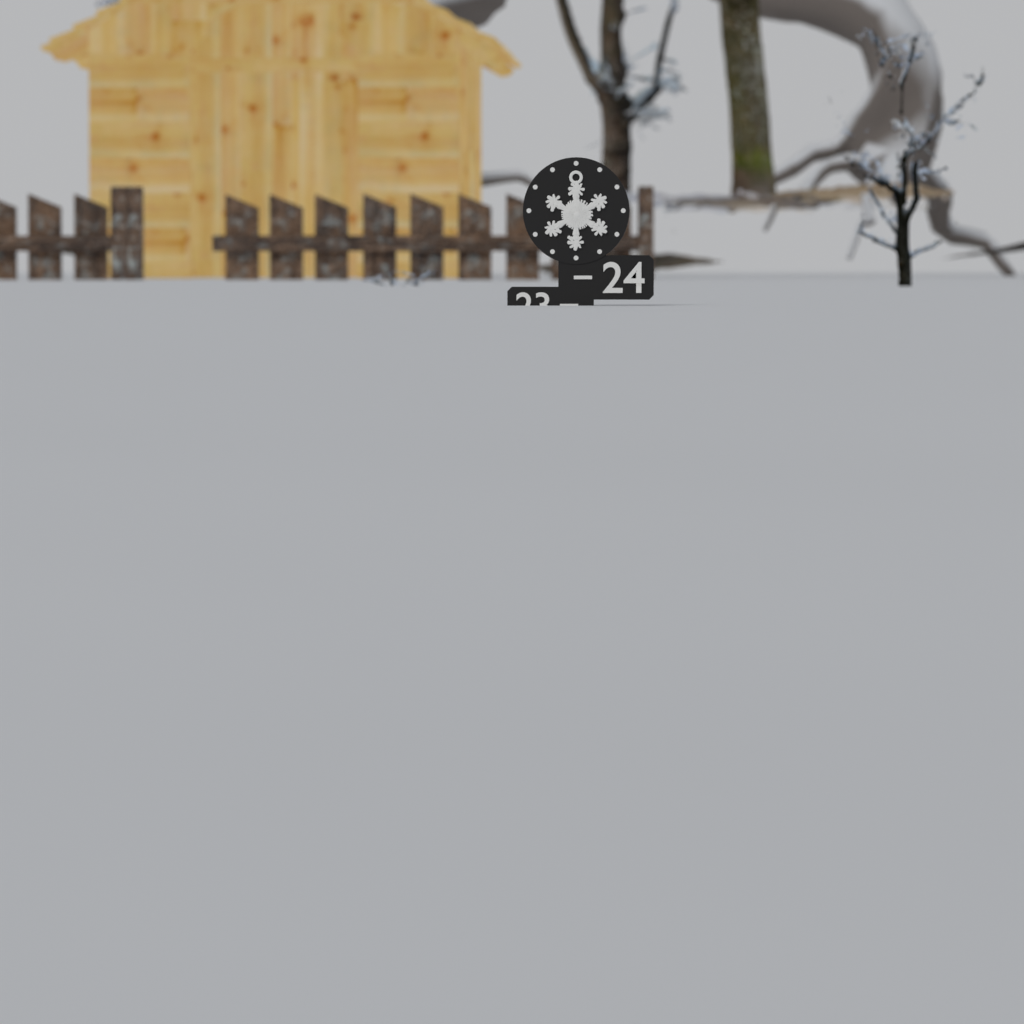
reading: 23 (no unit)
